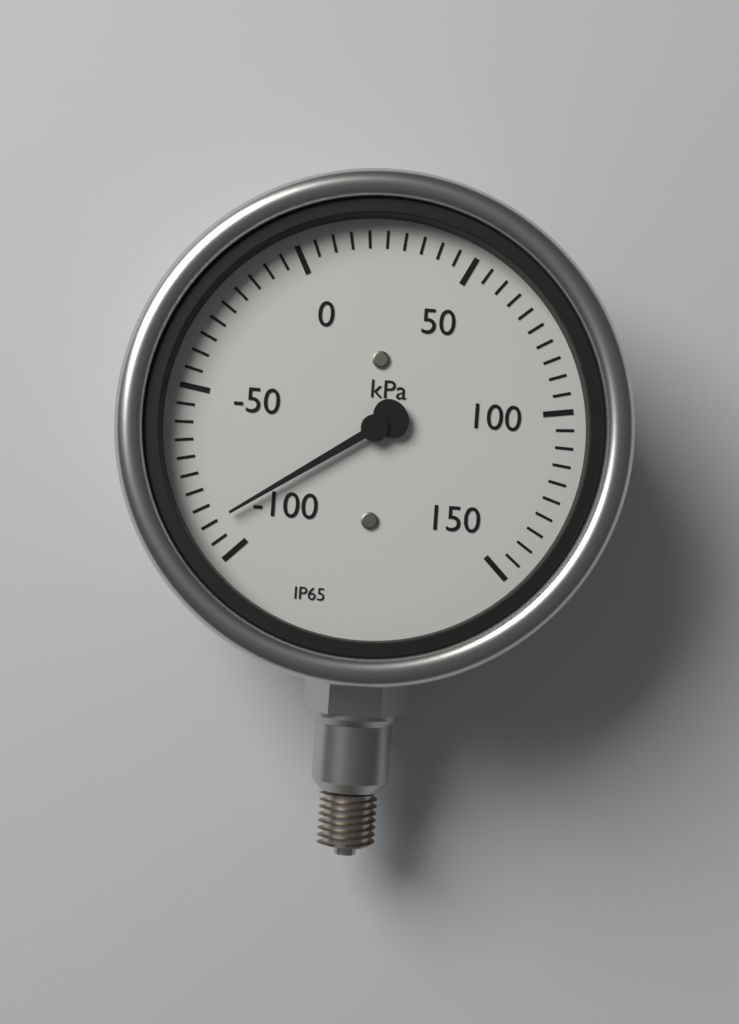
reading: -90 kPa
